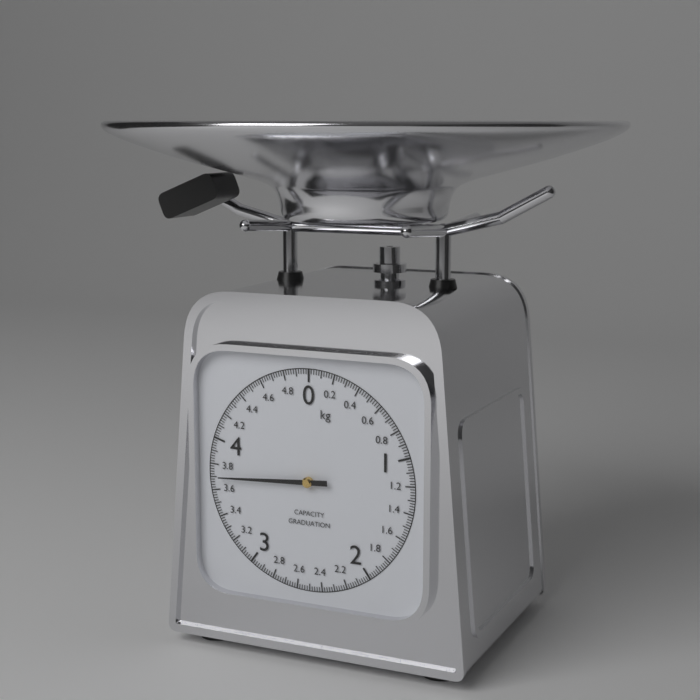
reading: 3.70 kg
